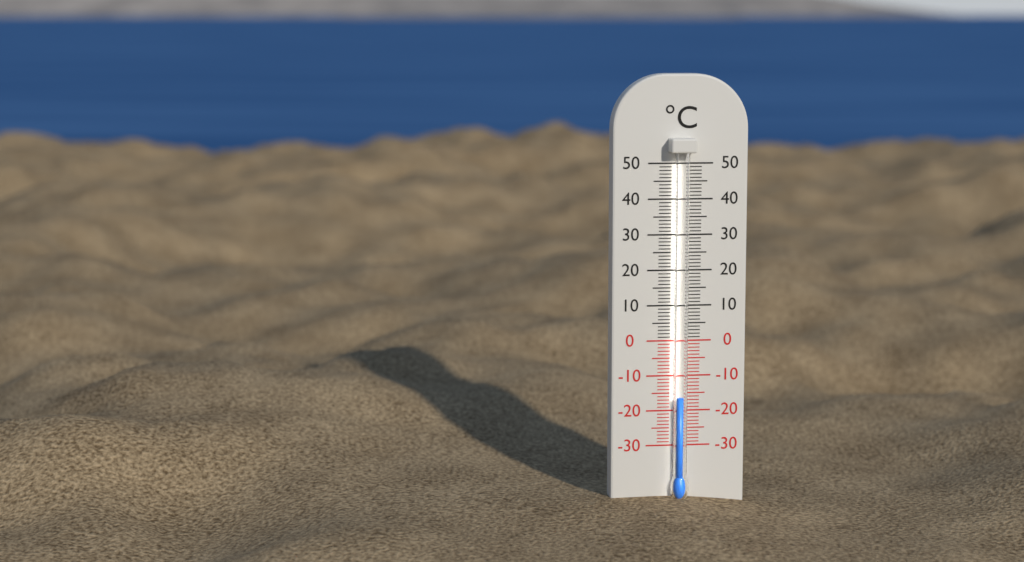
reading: -16 °C
